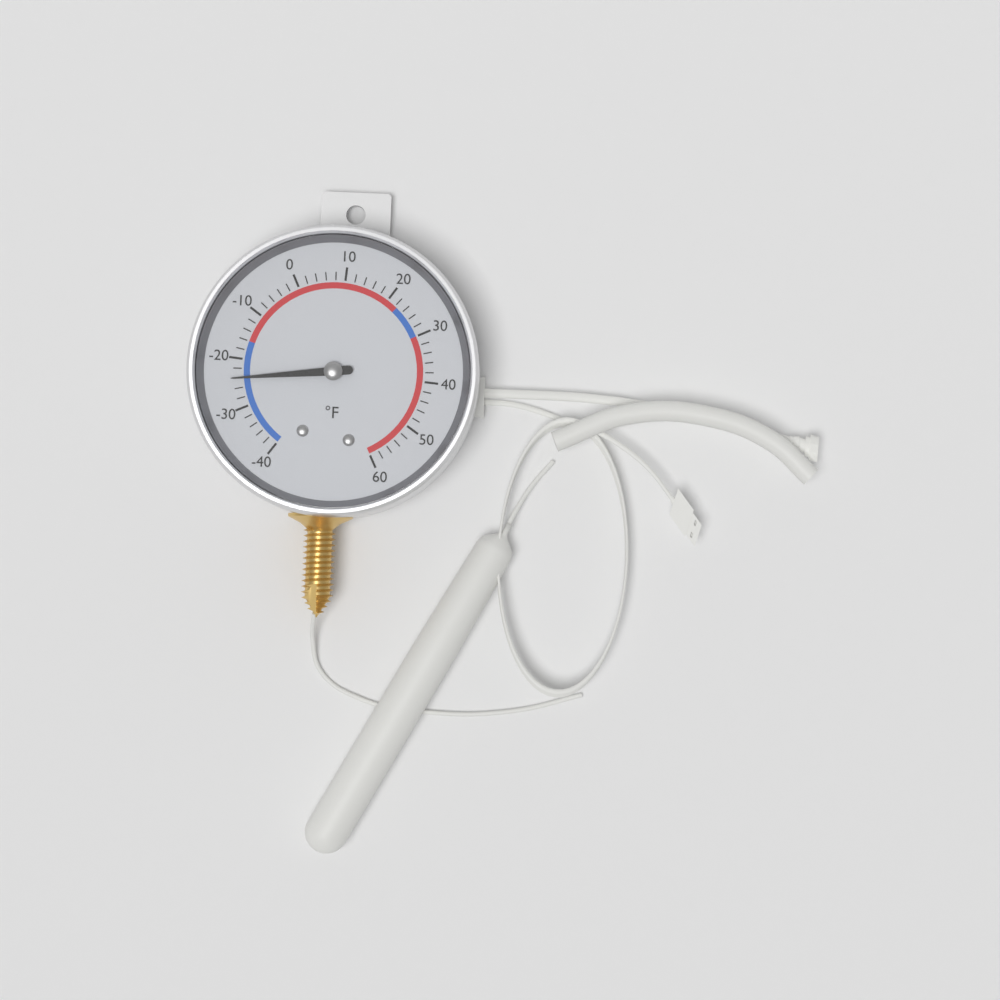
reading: -24 °F
